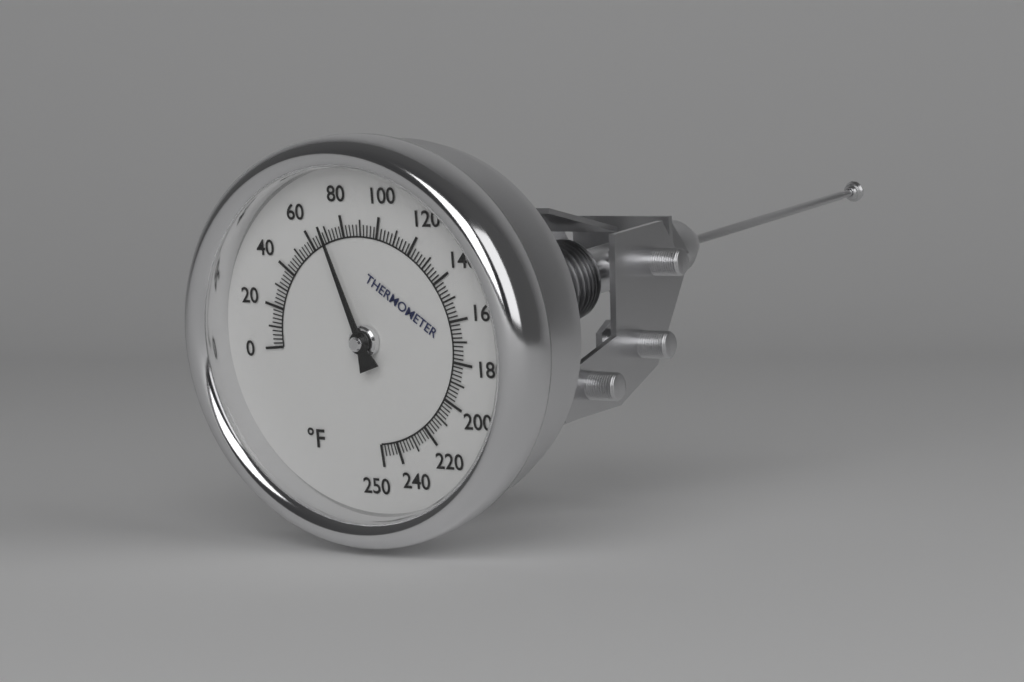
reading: 70 °F
